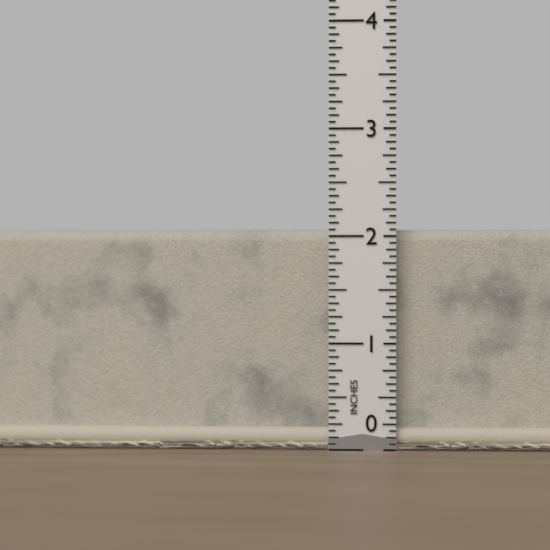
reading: 2.0625 in
